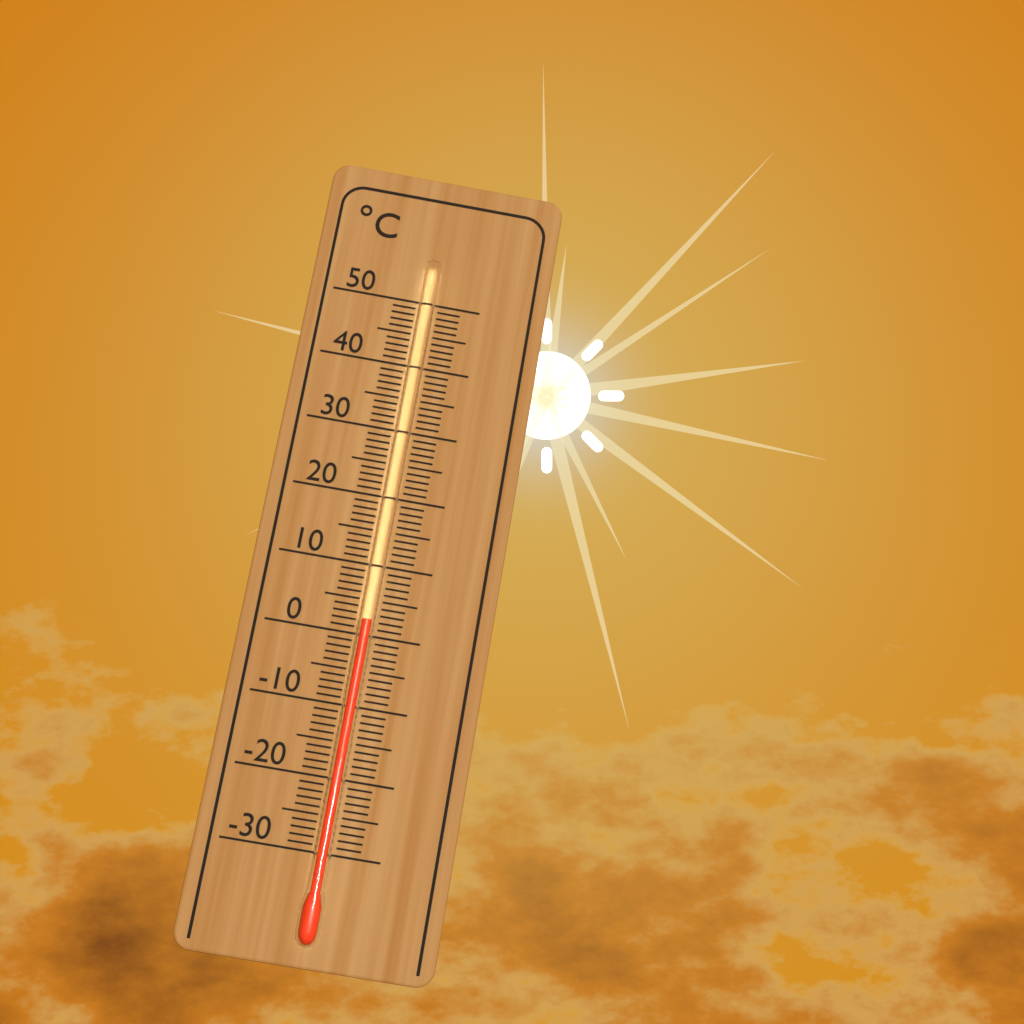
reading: 2 °C
